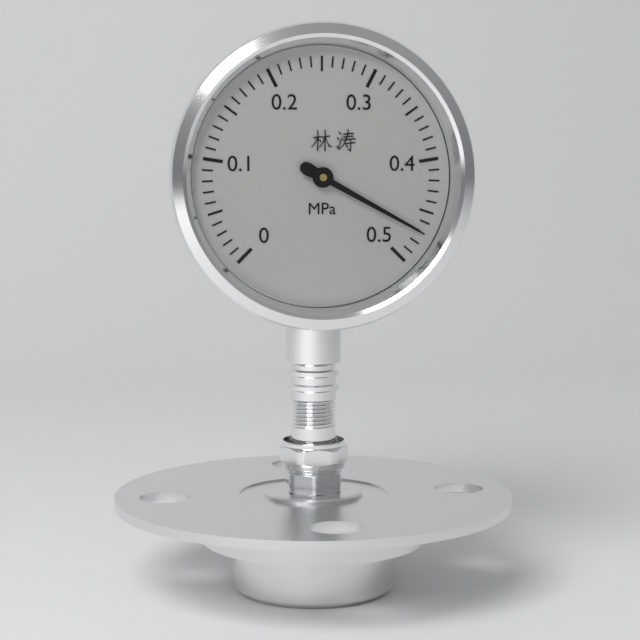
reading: 0.47 MPa
